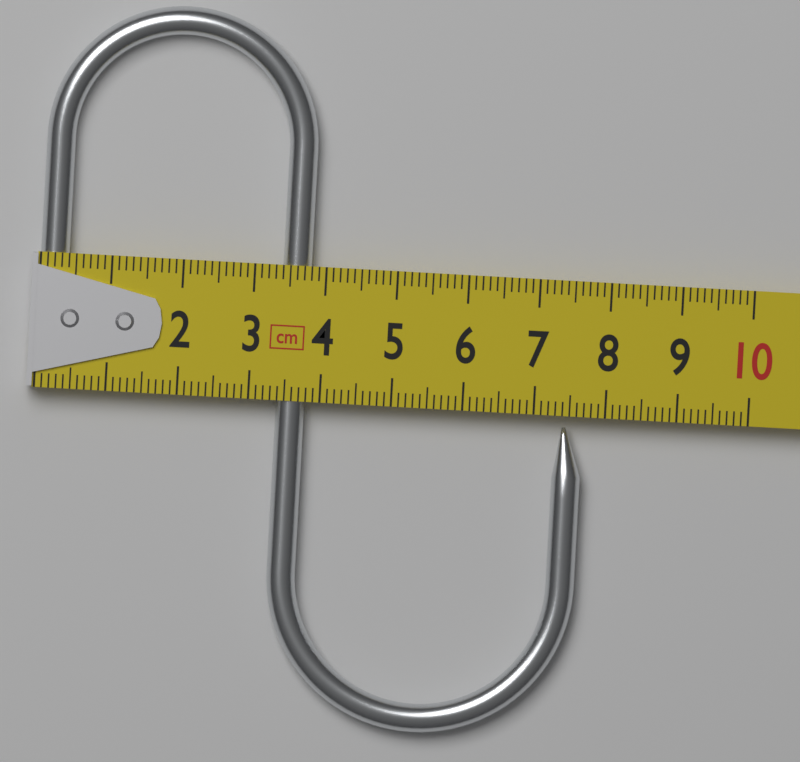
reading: 7.7 cm
